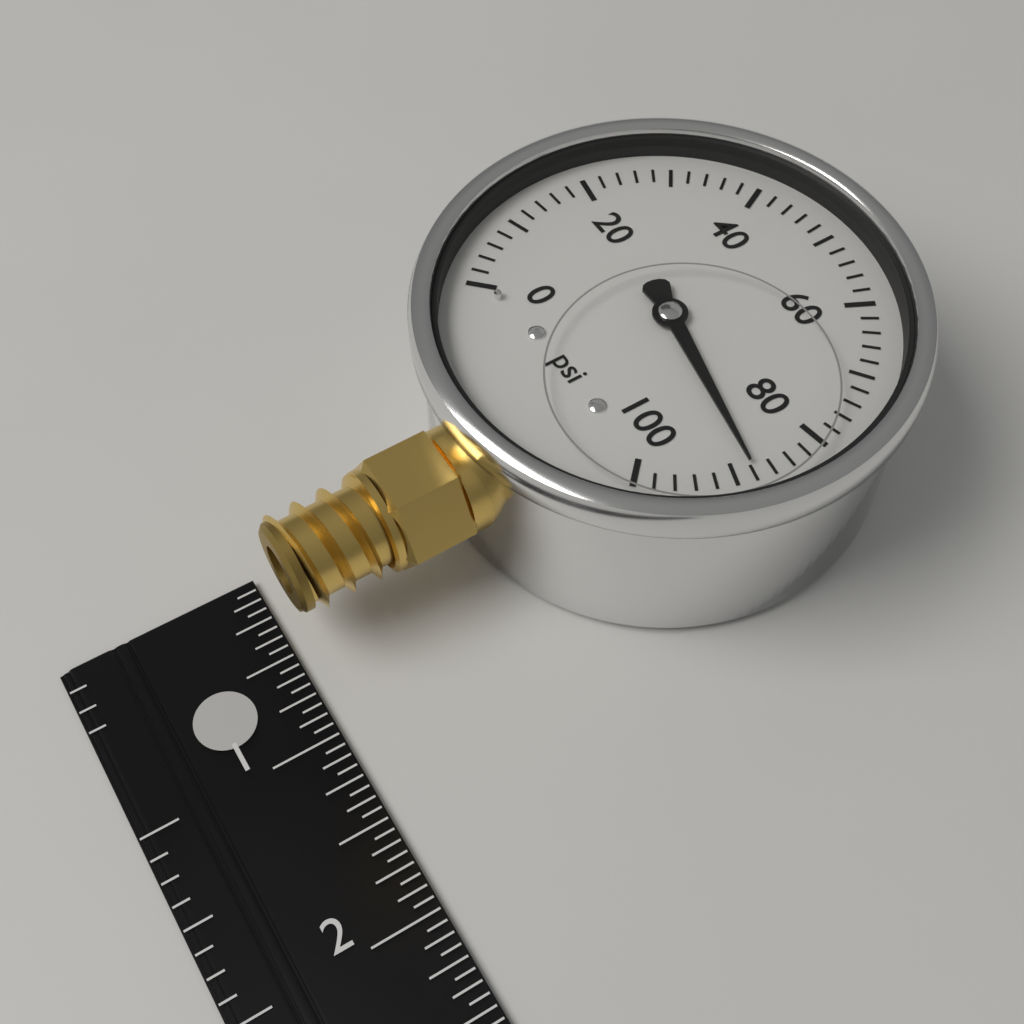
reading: 88 psi
